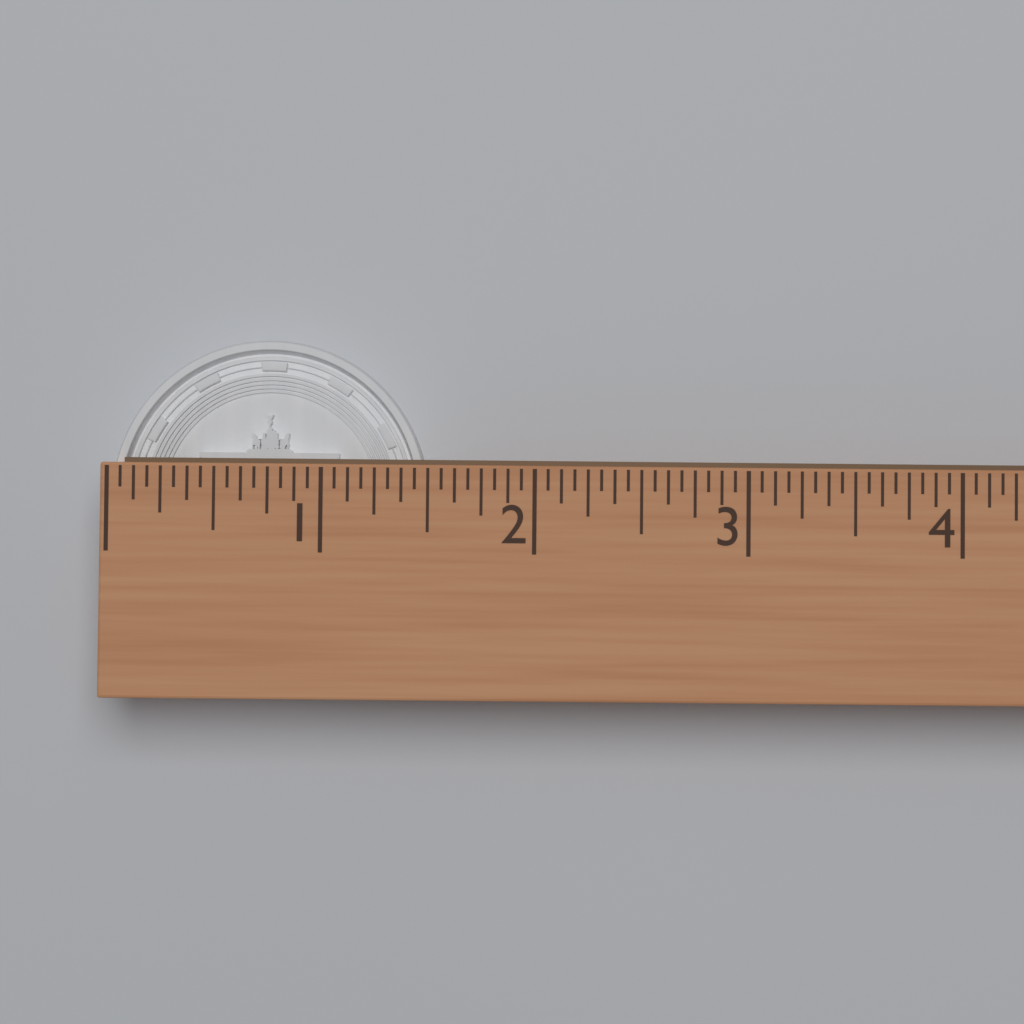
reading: 1.5000 (no unit)
